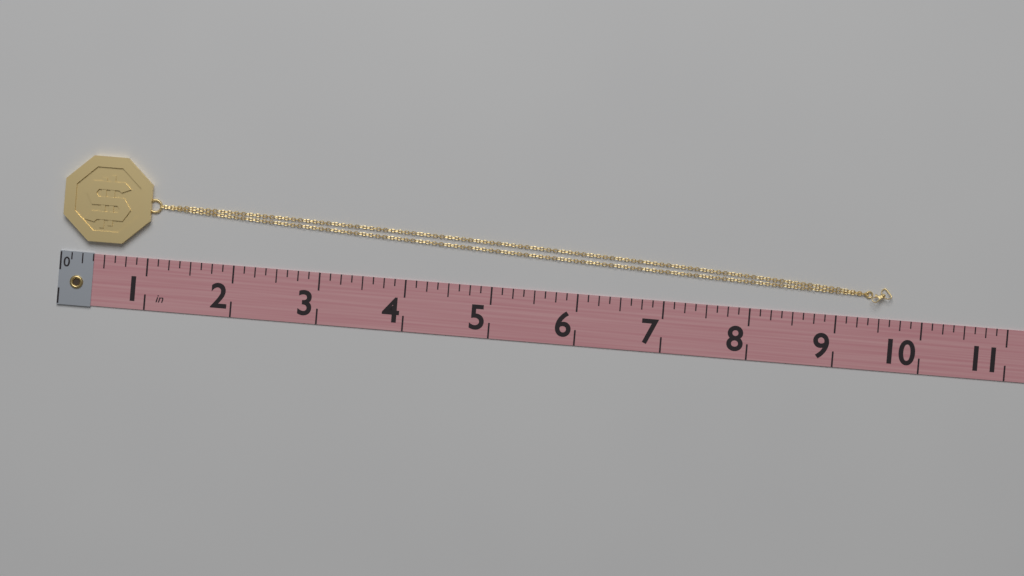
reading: 9.625 in
